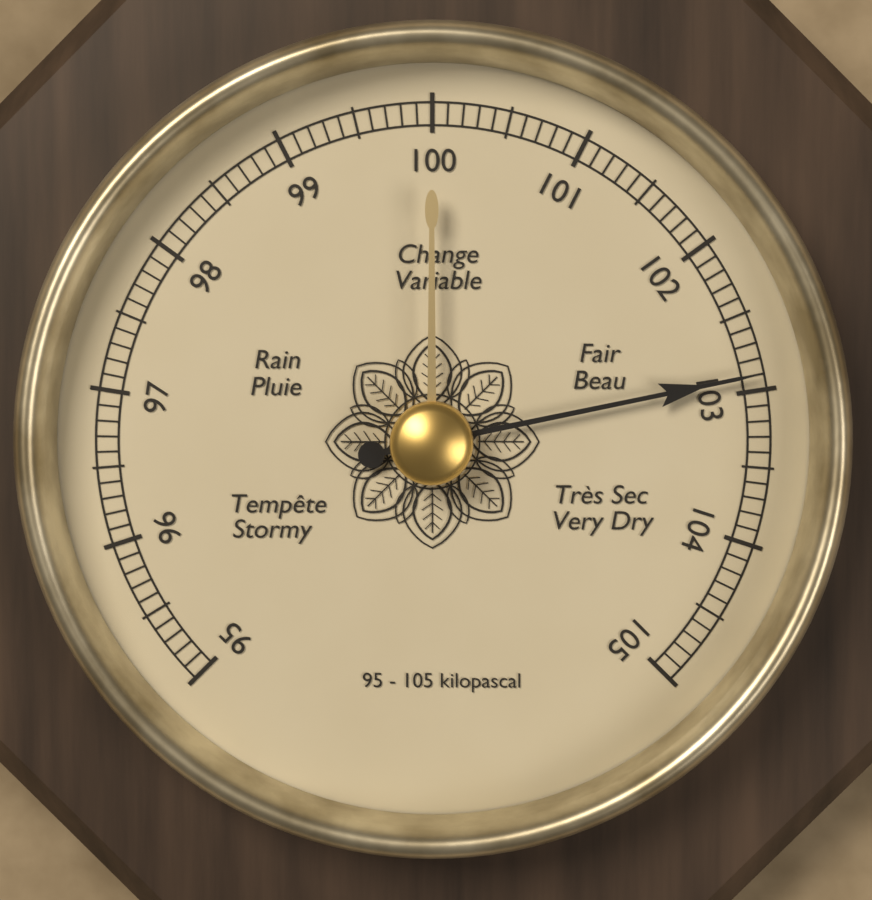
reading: 102.9 kPa
